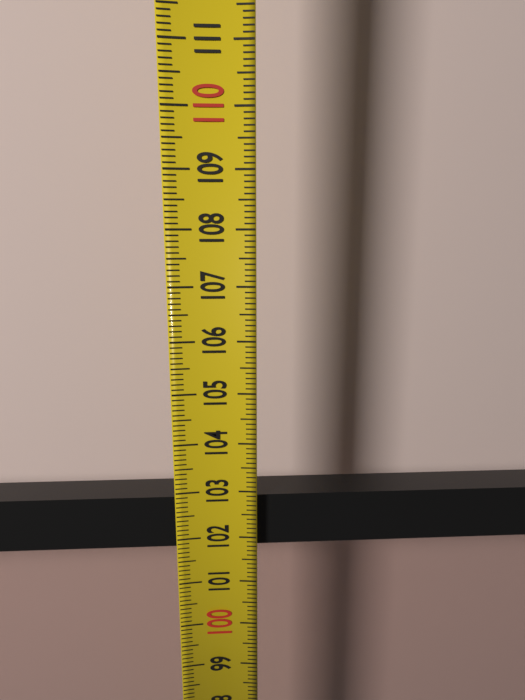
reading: 102.8 (no unit)
